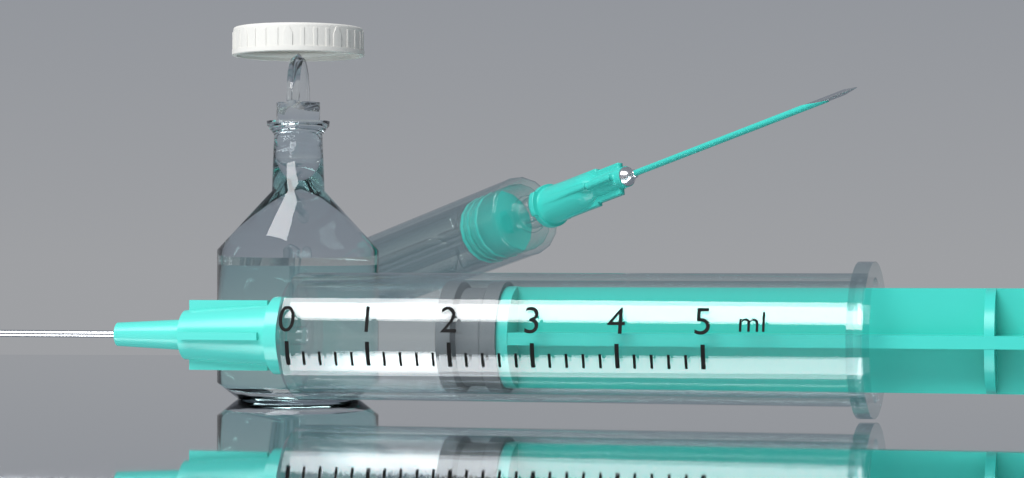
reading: 1.8 ml
